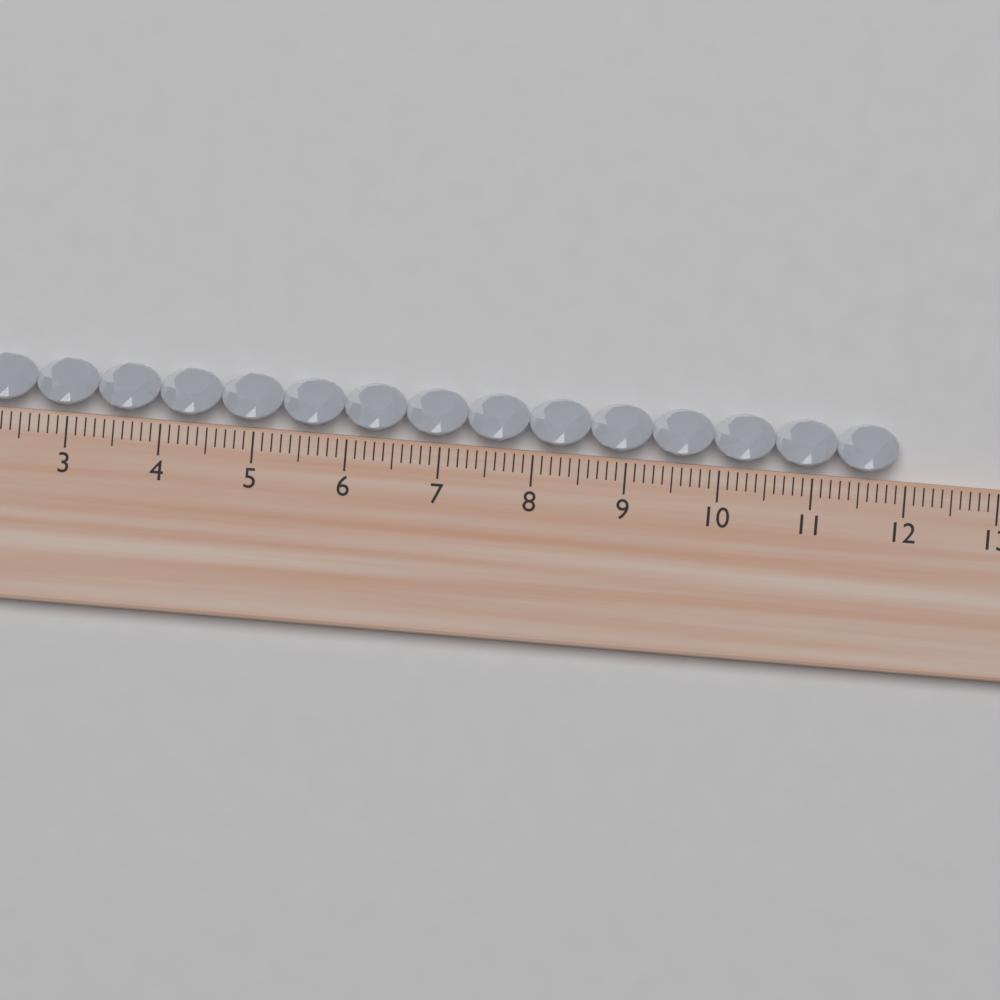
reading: 11.9 cm
